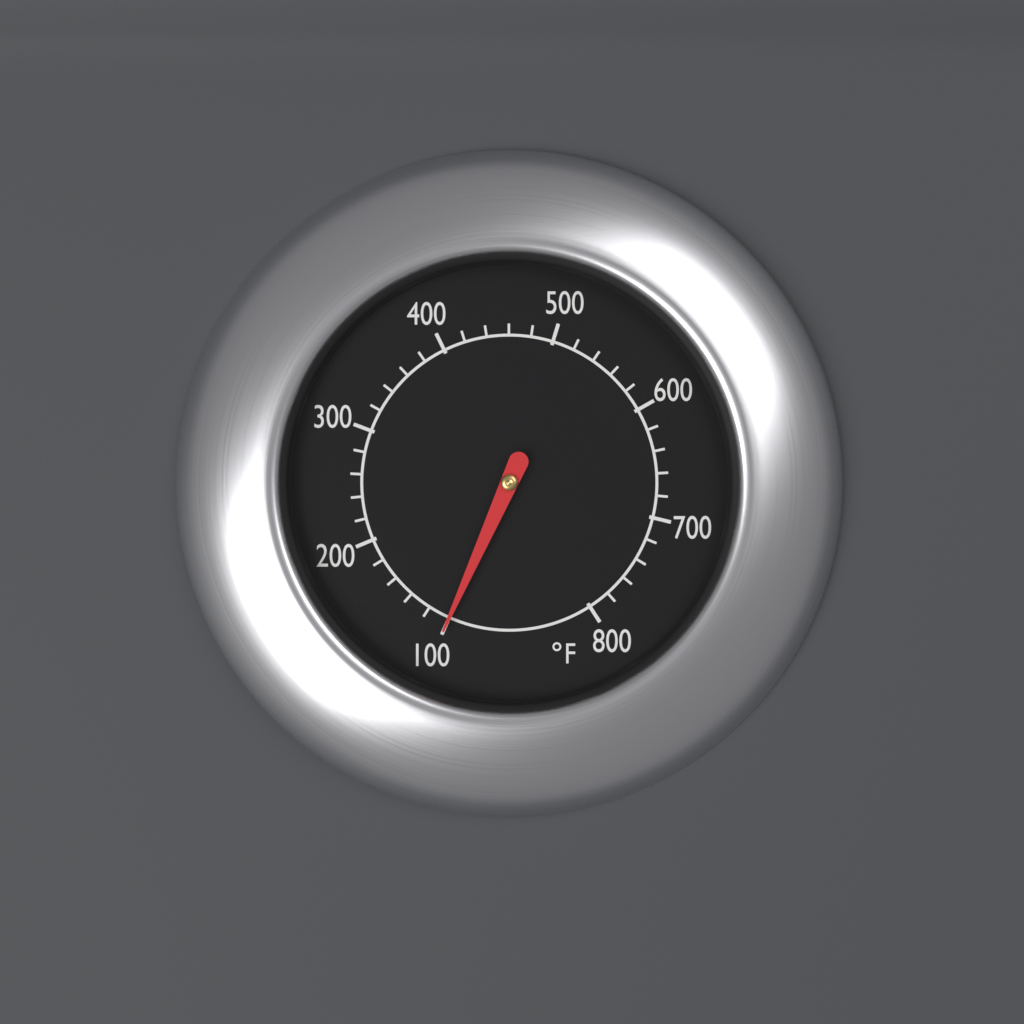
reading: 100 °F
